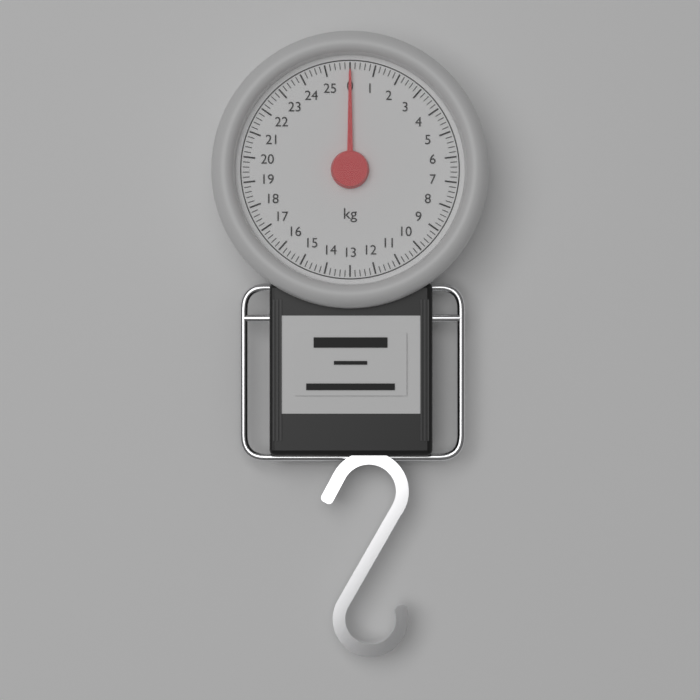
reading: 0.0 kg
